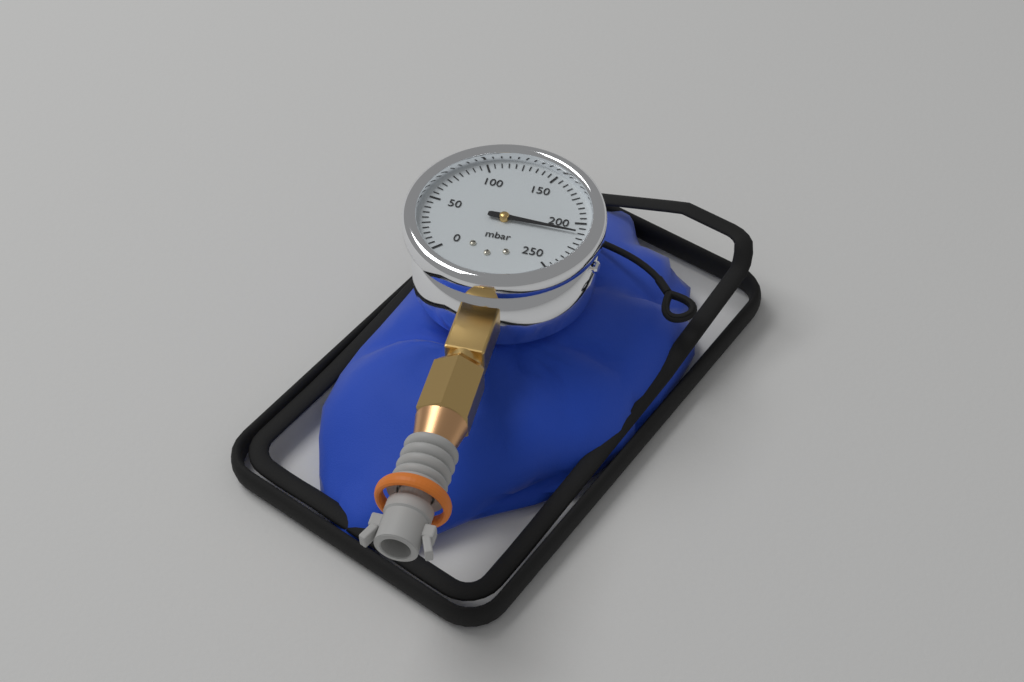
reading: 210 mbar
